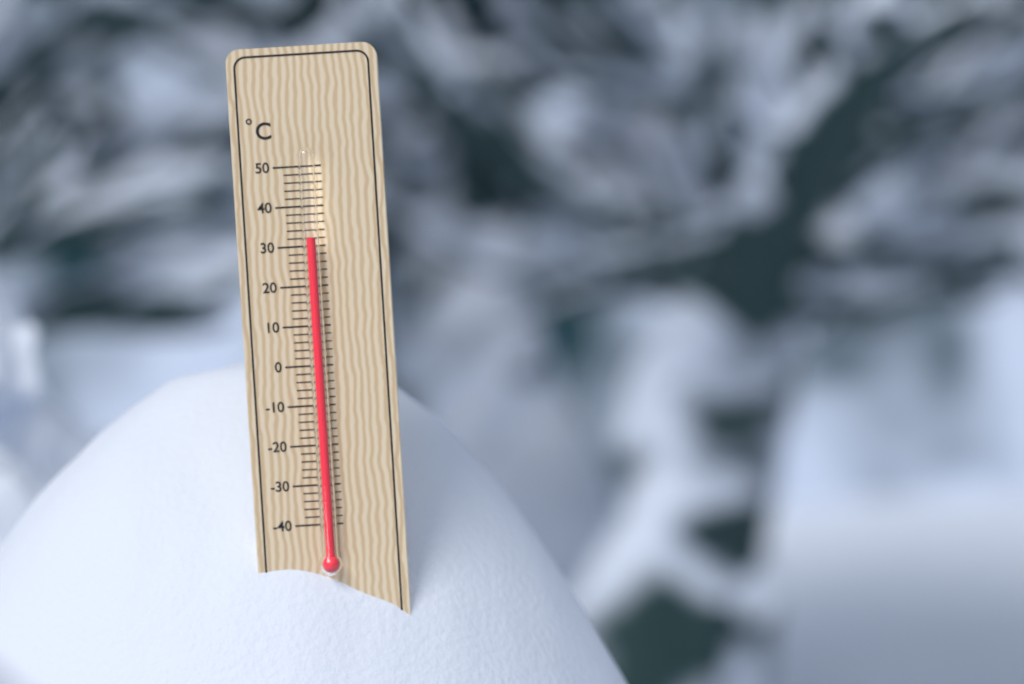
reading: 32 °C
